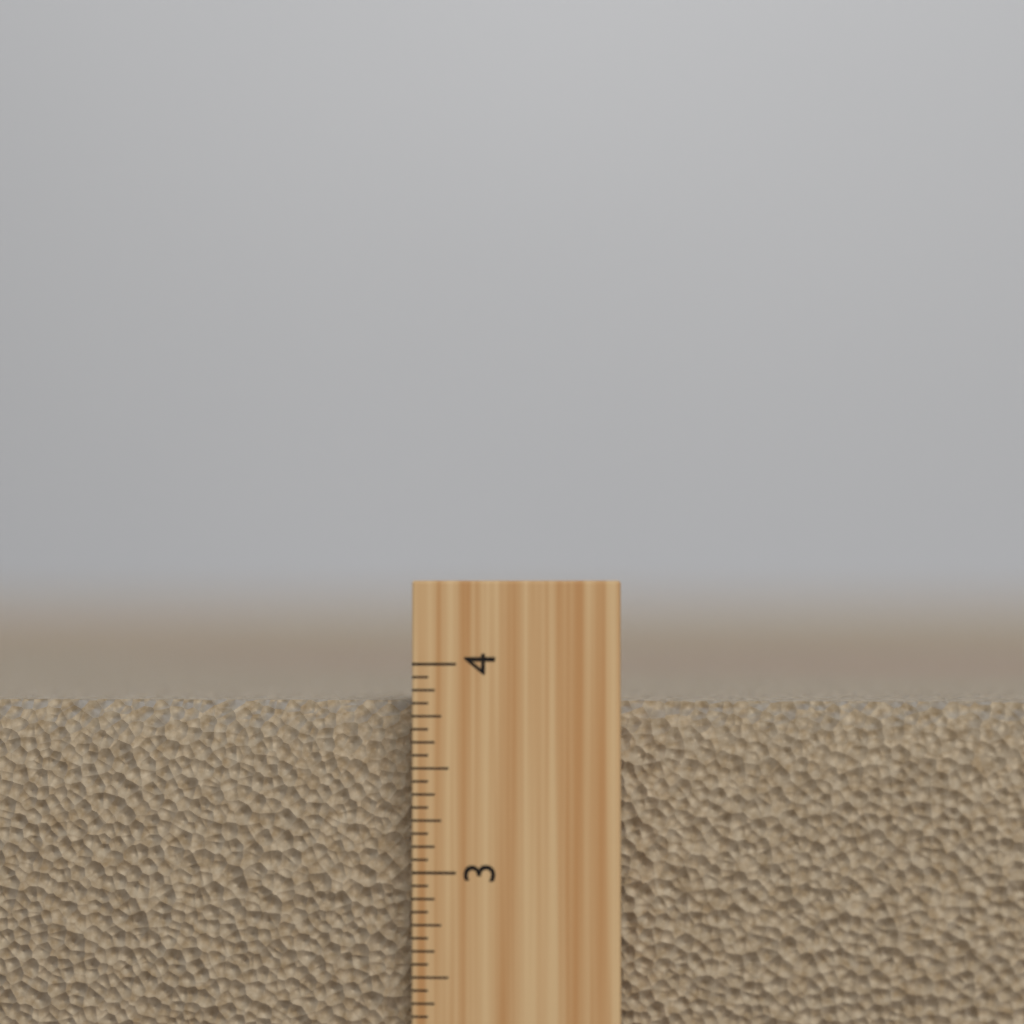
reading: 3.8125 inch
